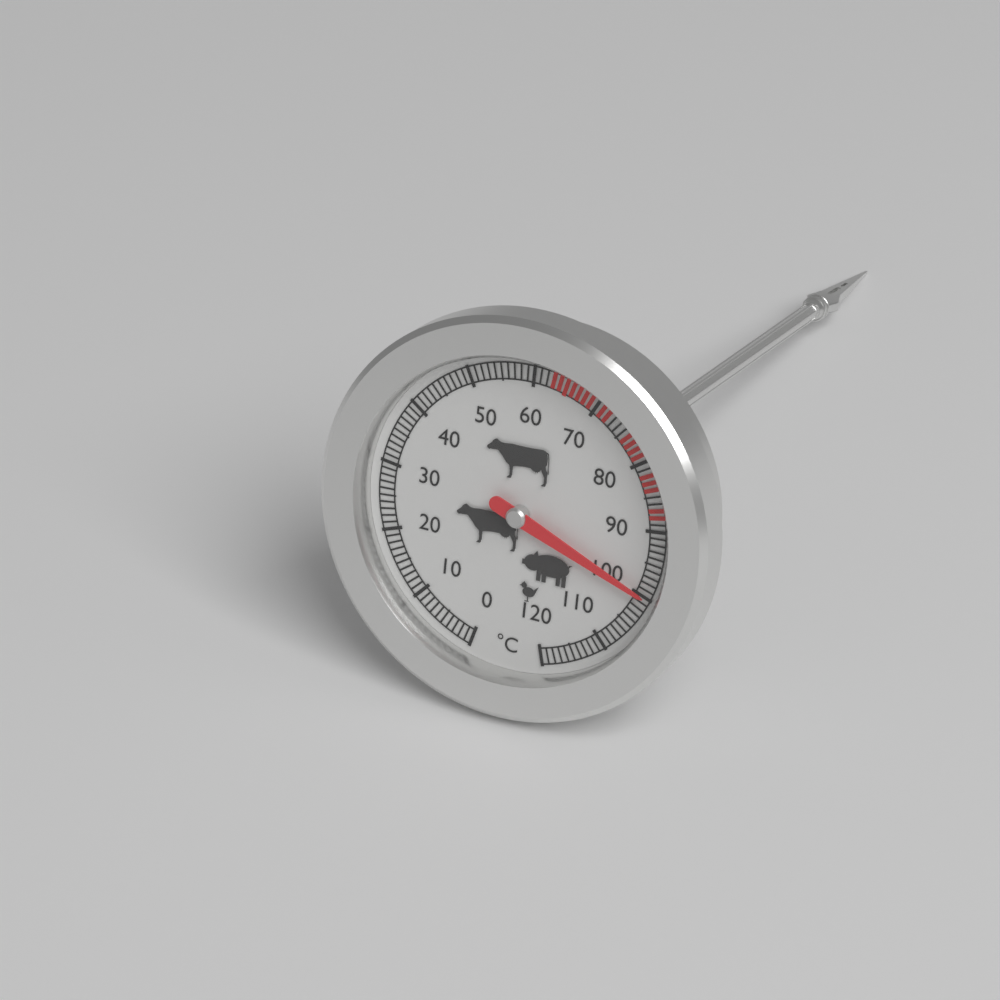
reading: 100 °C
